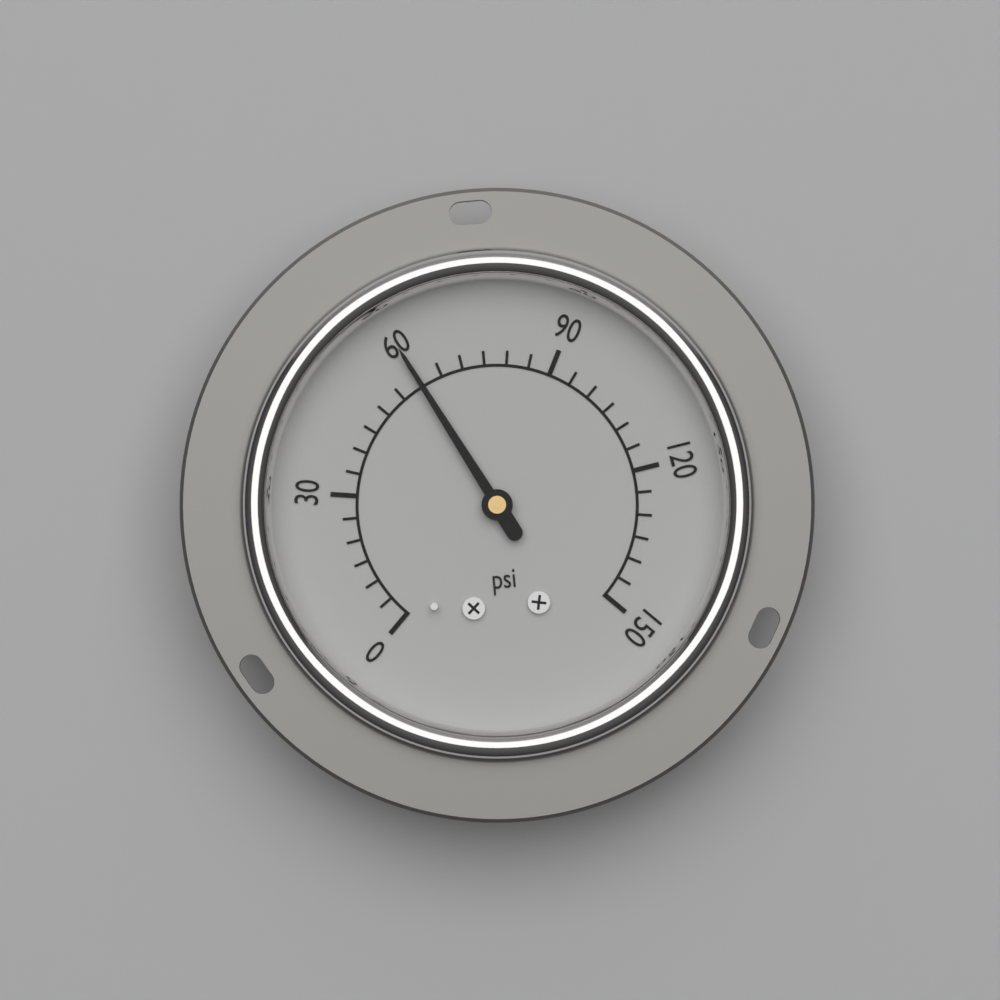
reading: 60 psi
